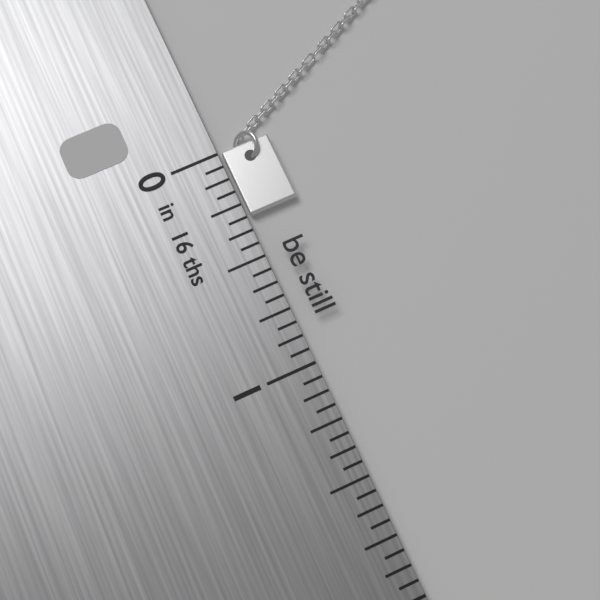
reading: 0.3125 in
